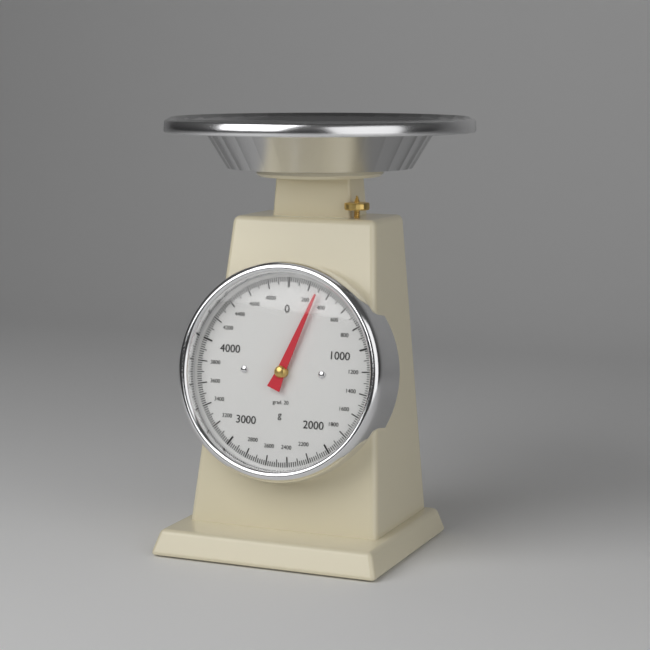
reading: 300 g
